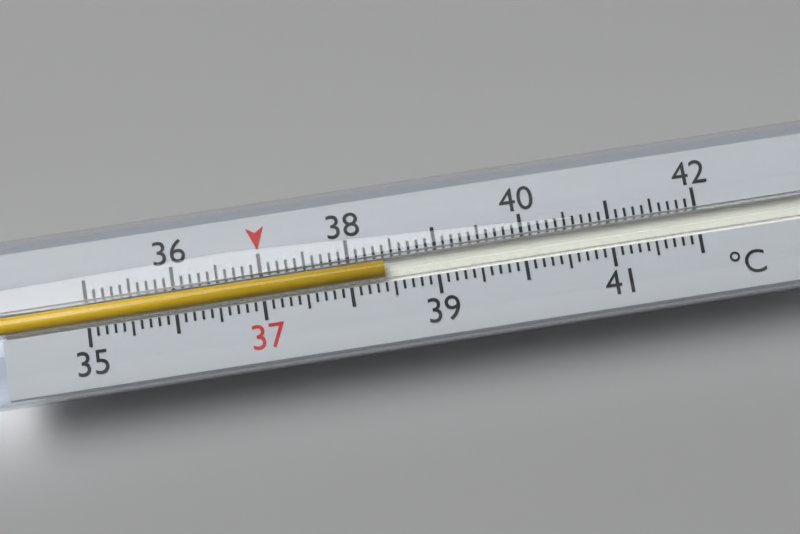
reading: 38.4 °C
